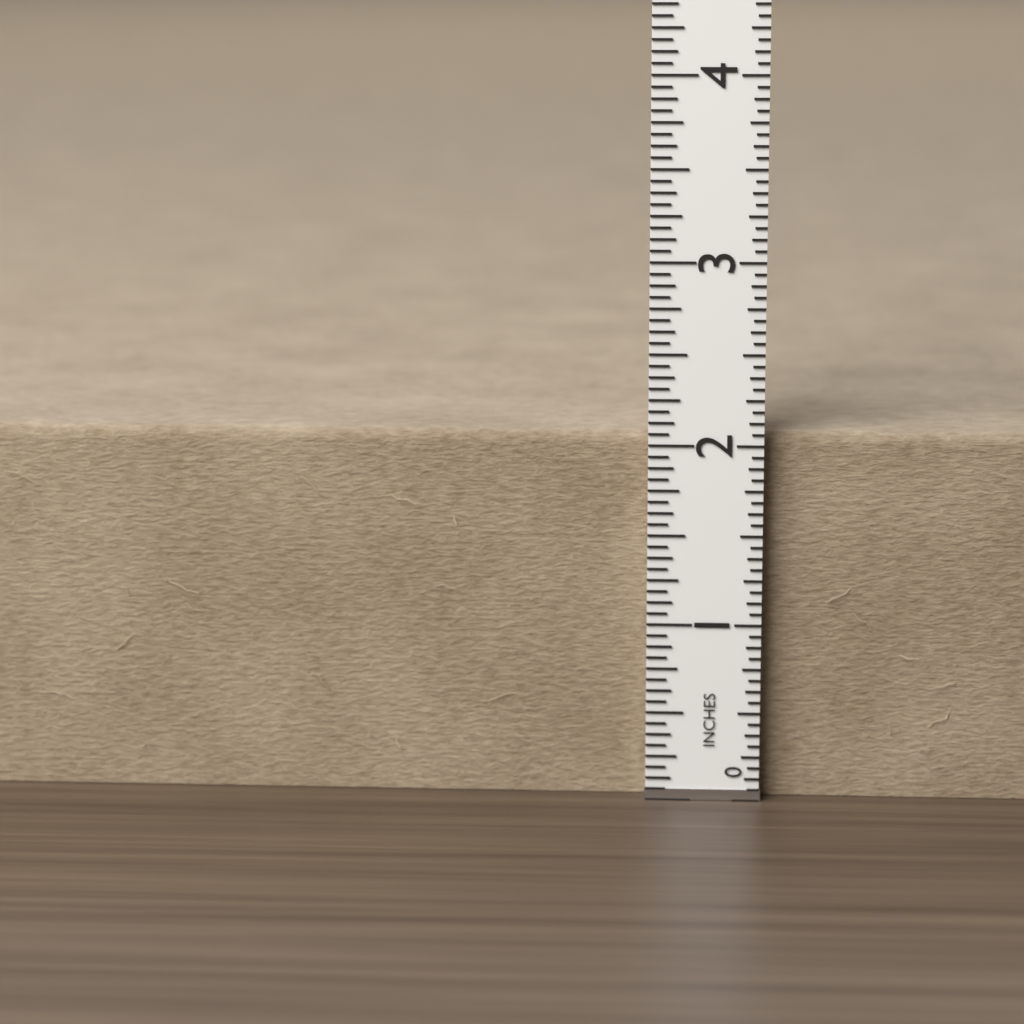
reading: 2.0625 in
